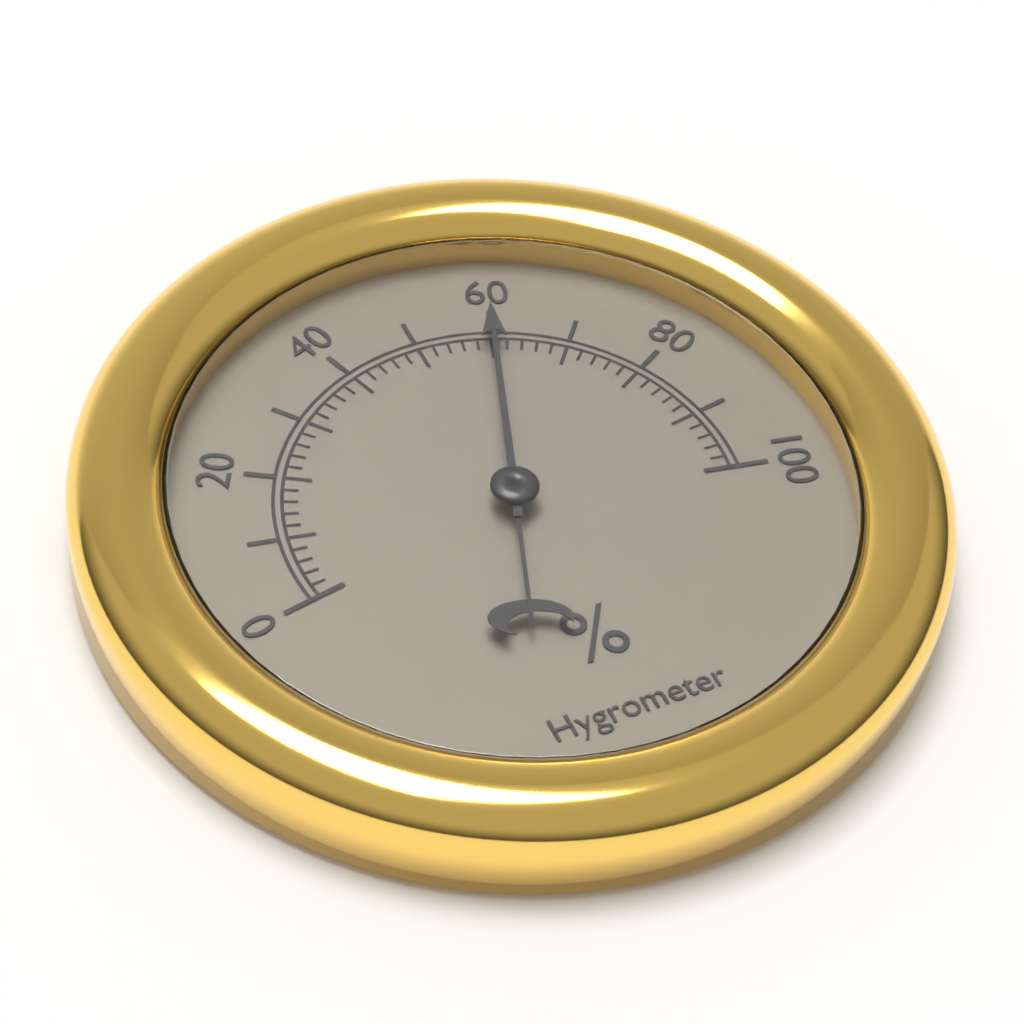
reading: 60 %
